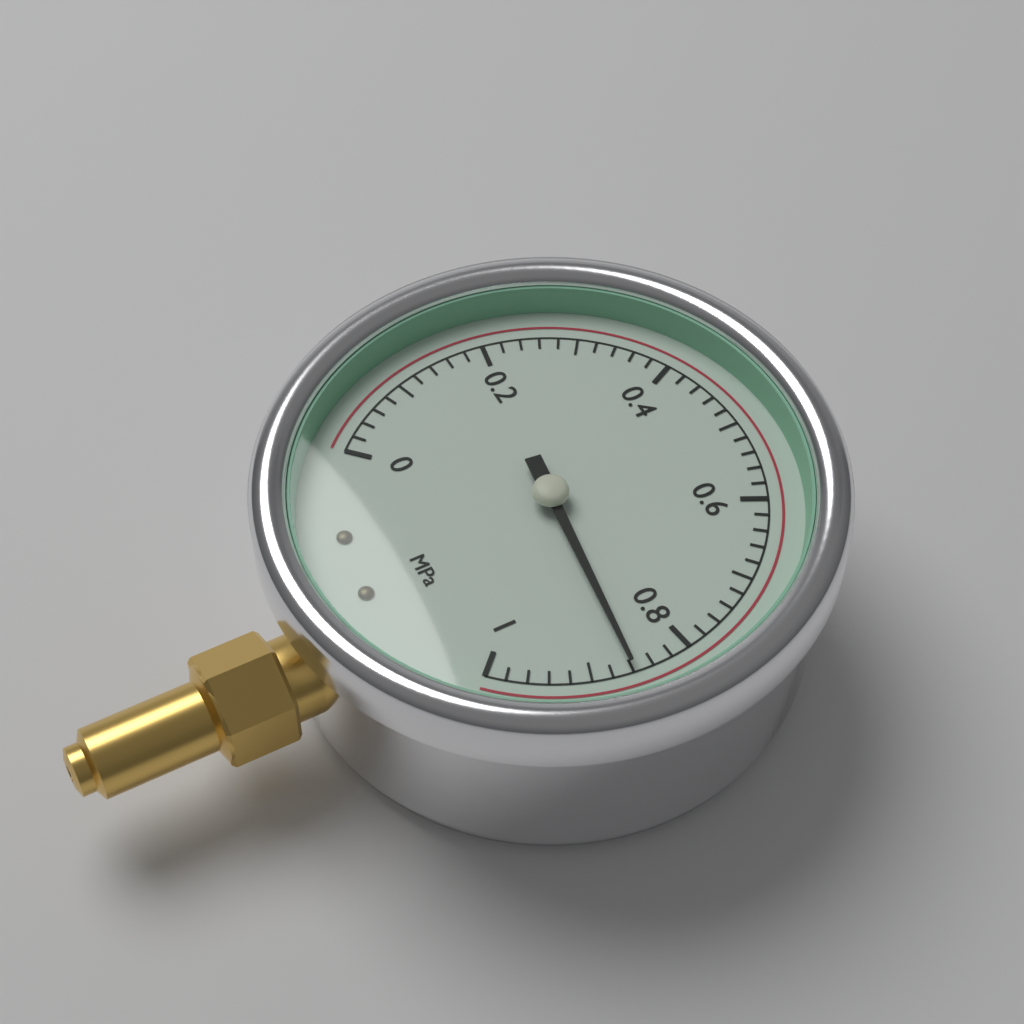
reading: 0.86 MPa
